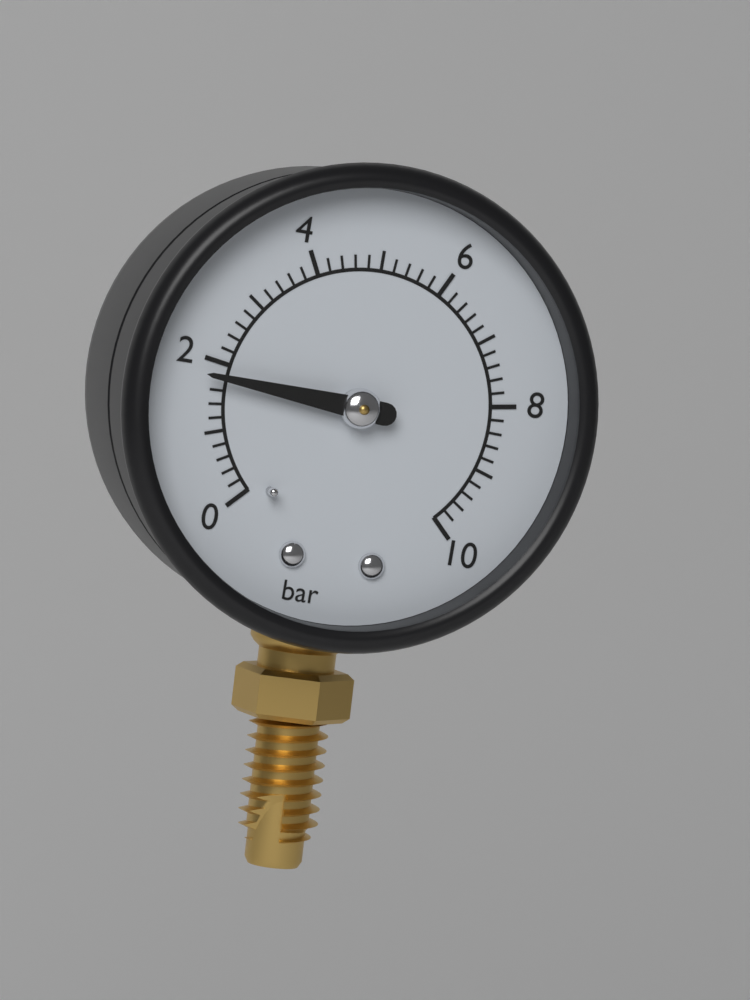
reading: 1.8 bar
